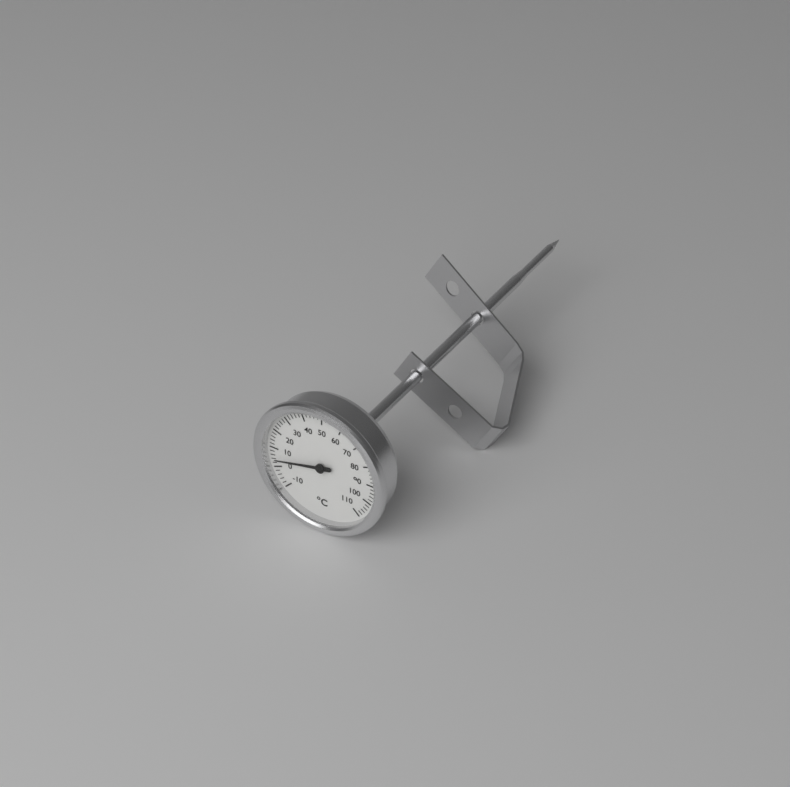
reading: 4 °C
